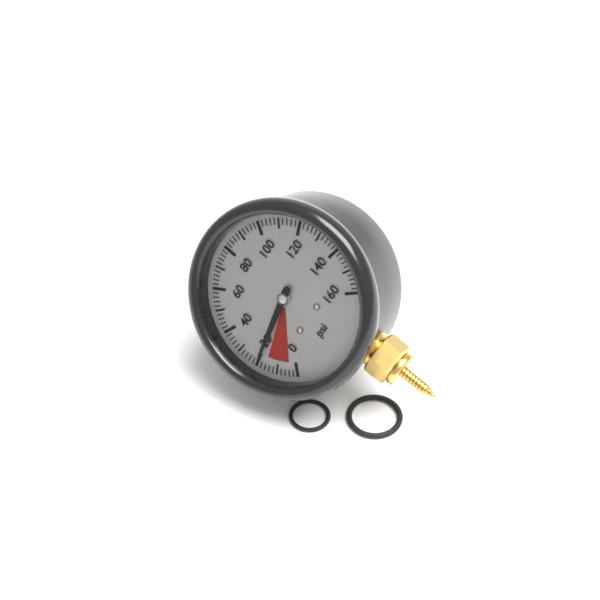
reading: 20 psi
